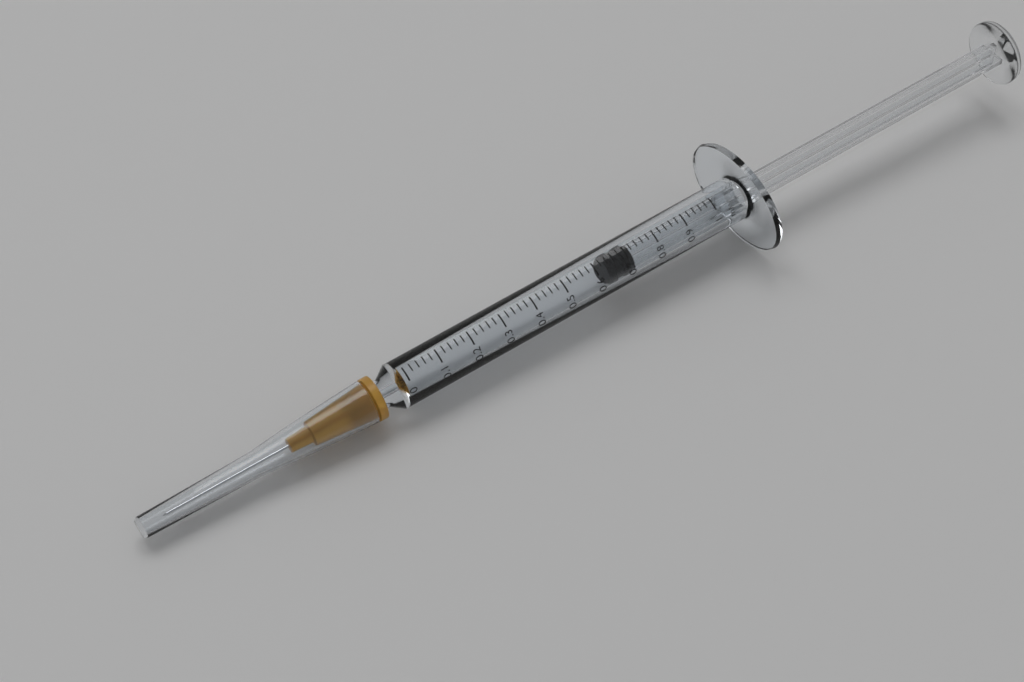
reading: 0.64 ml
